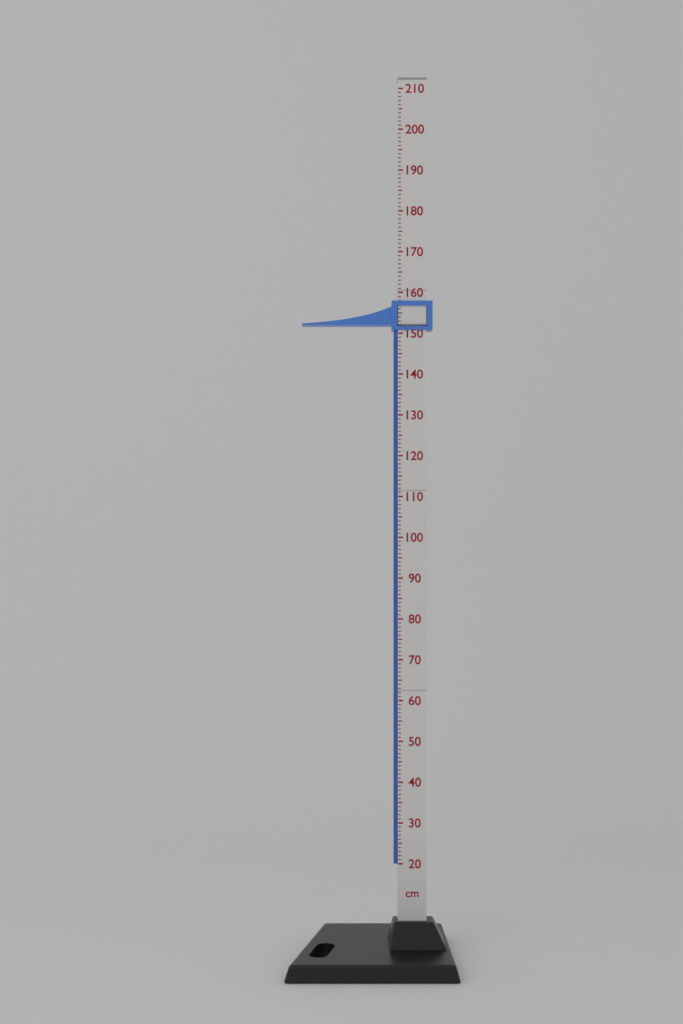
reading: 152 cm
